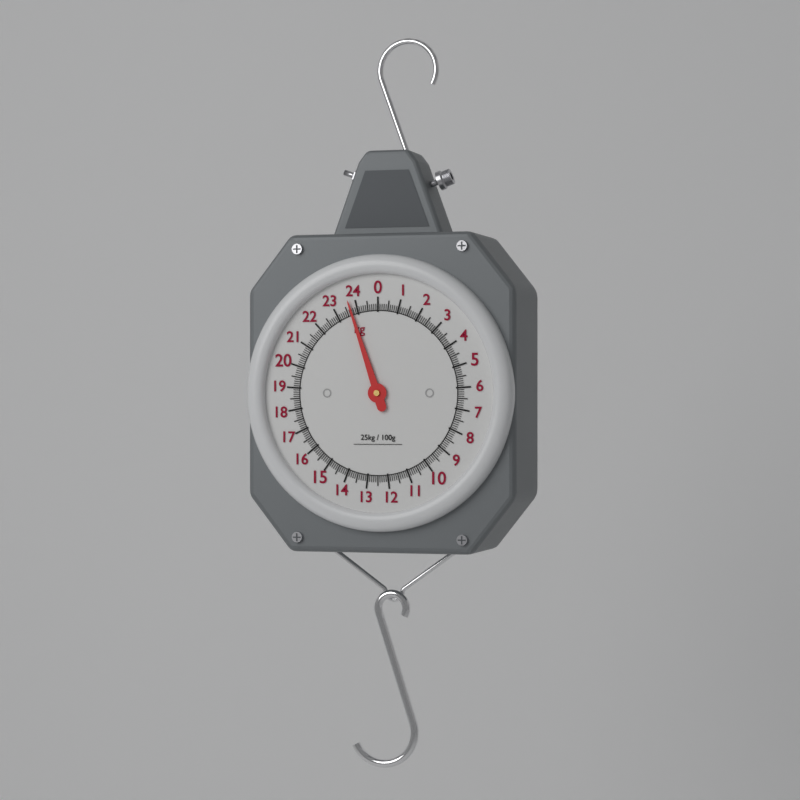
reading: 23.7 kg
